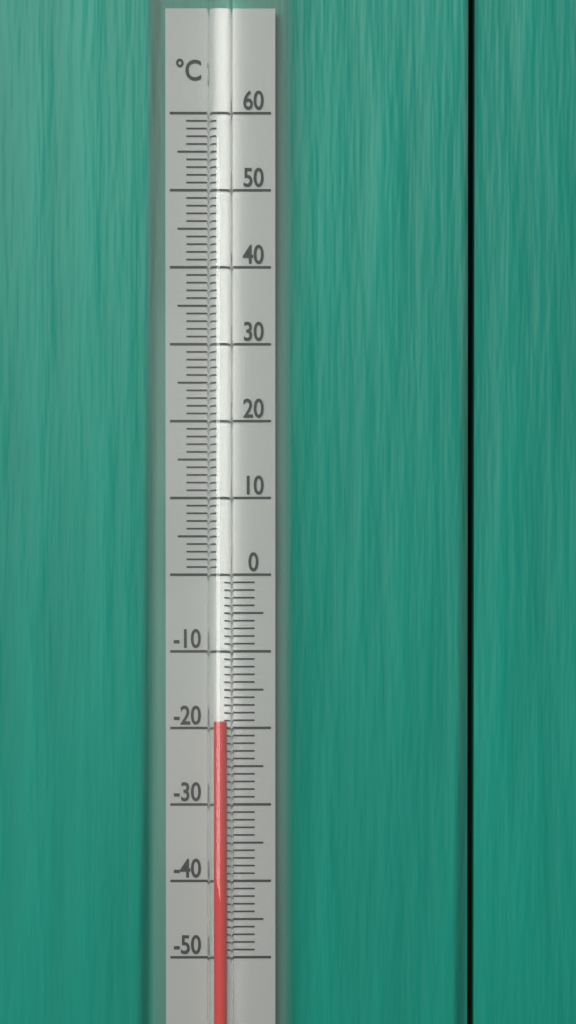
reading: -19 °C
